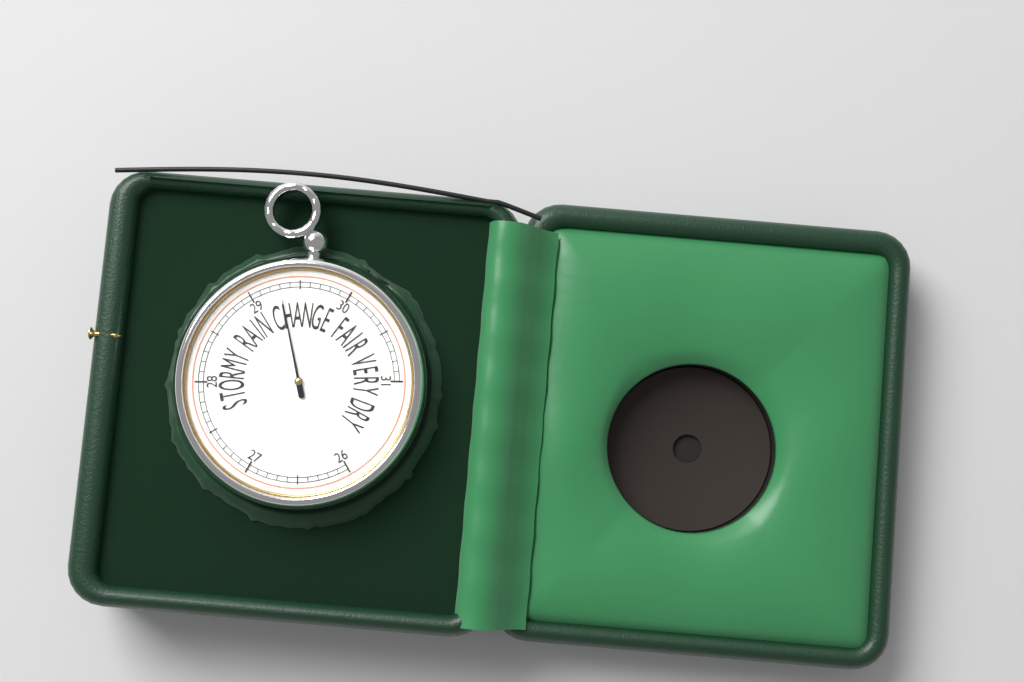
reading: 29.3 inHg
